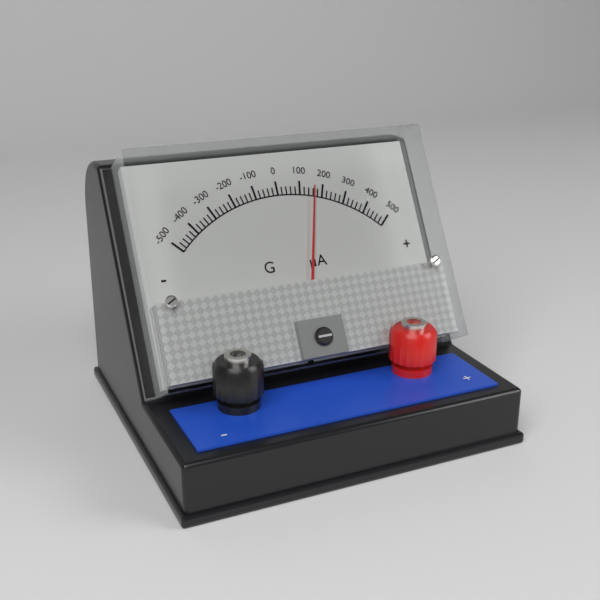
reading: 160 µA
